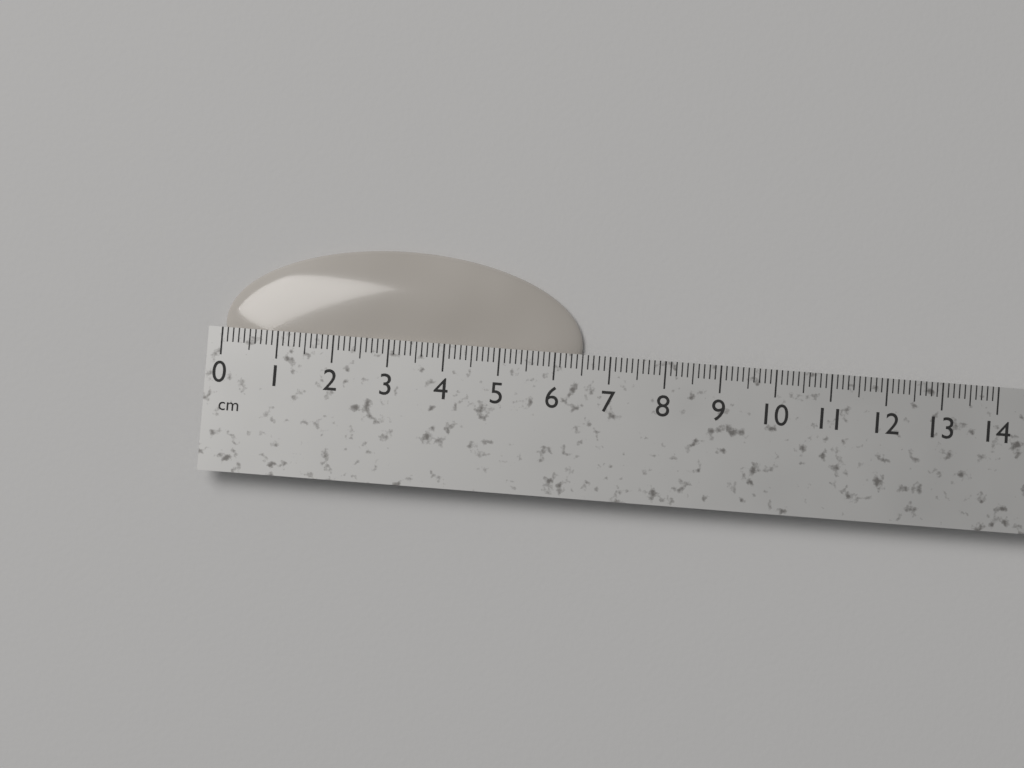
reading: 6.5 cm
